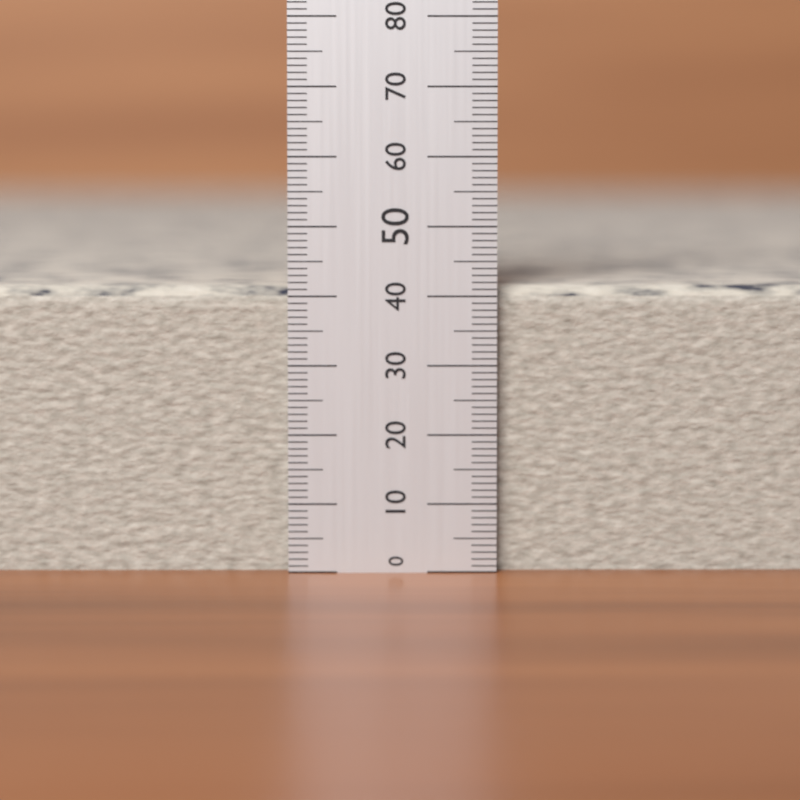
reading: 42 (no unit)
